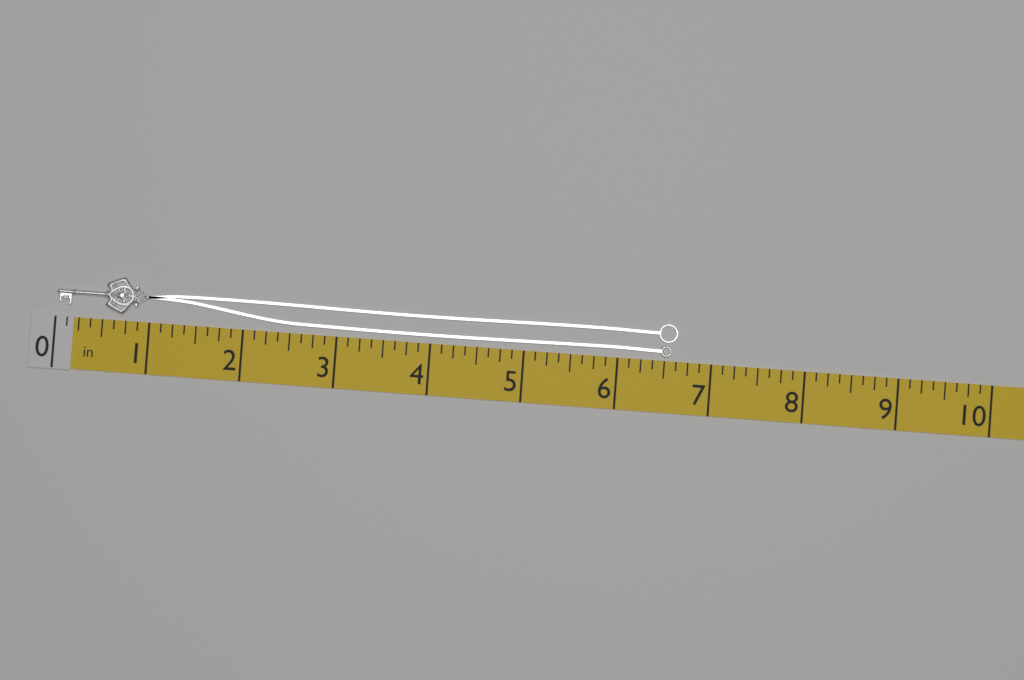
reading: 6.625 in
